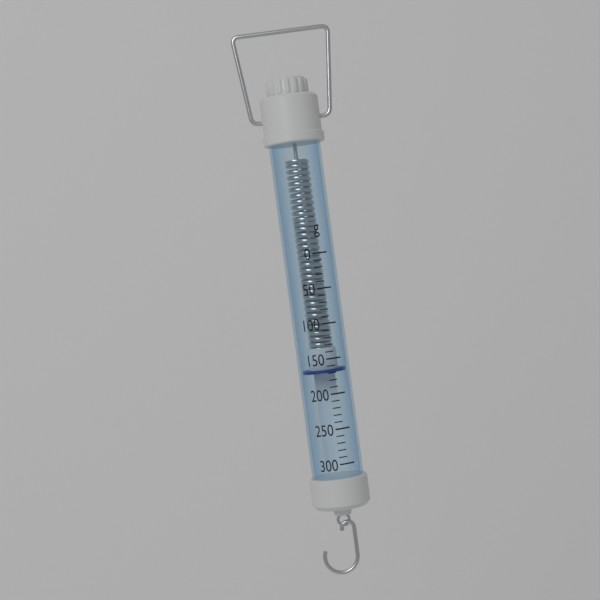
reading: 170 g
